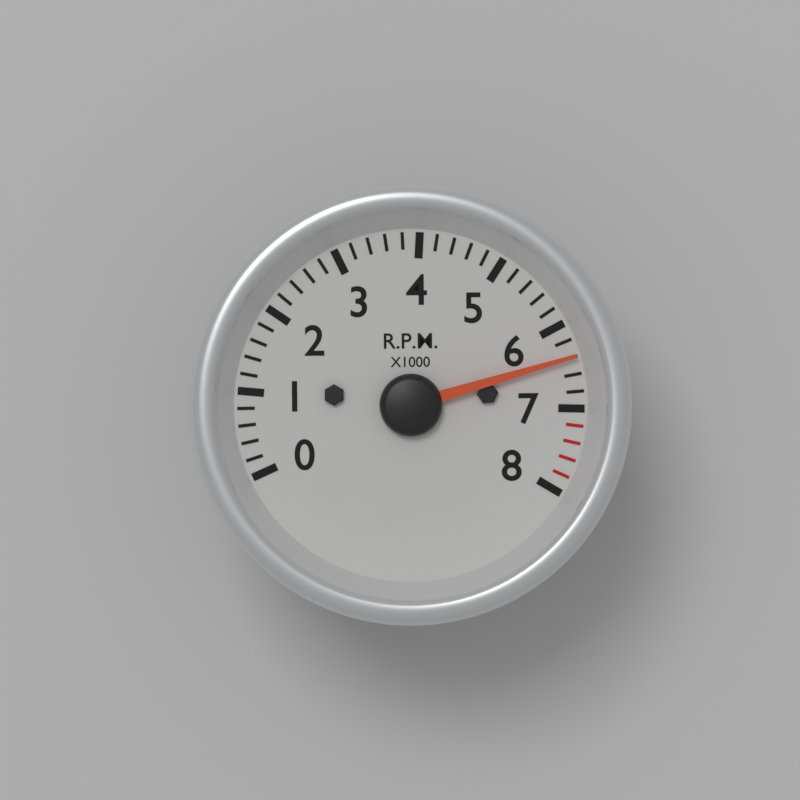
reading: 6400 RPM
